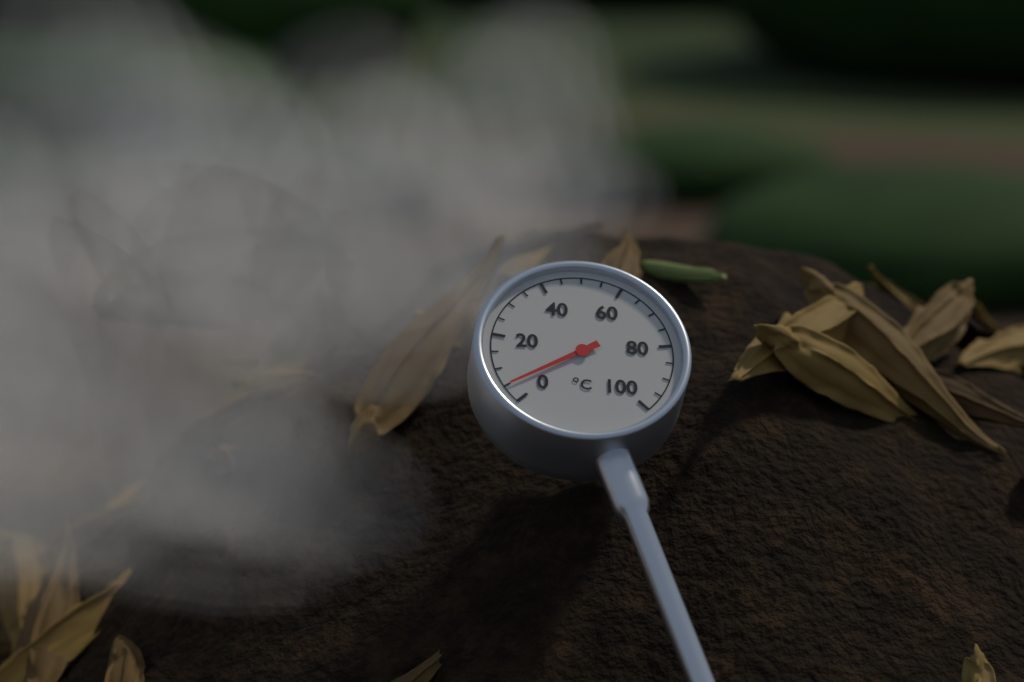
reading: 5 °C
